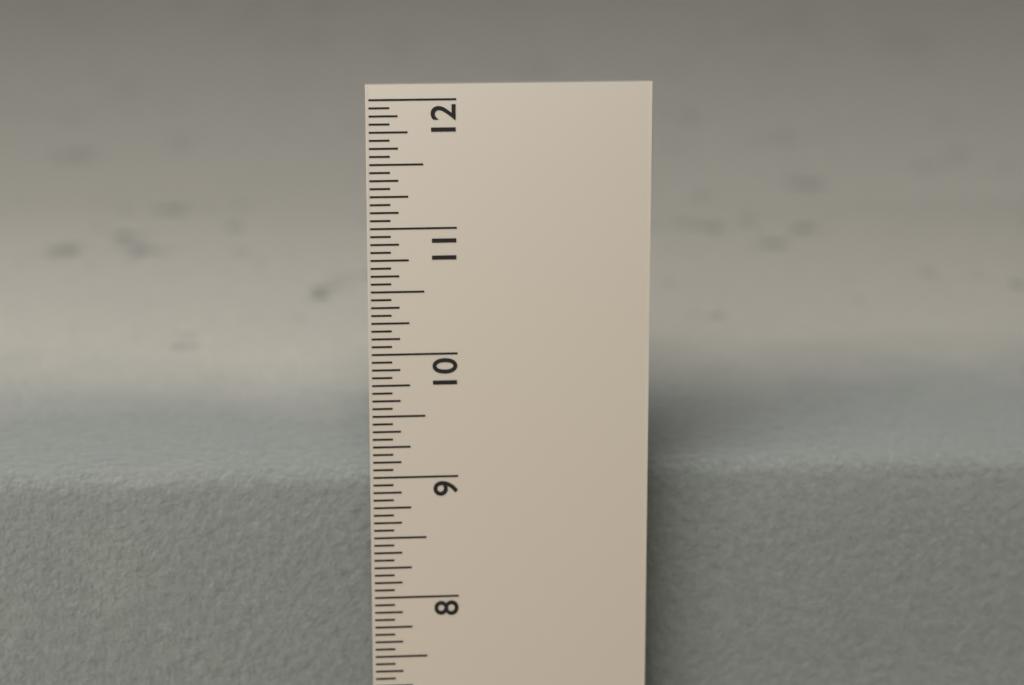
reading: 8.8750 in
